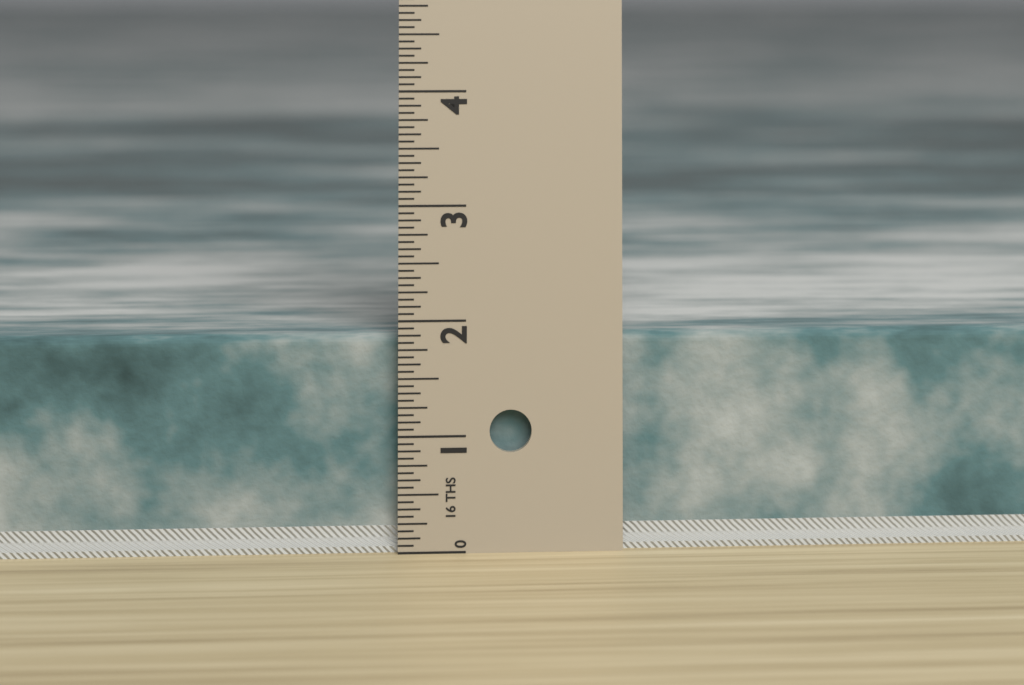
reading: 1.8750 in
